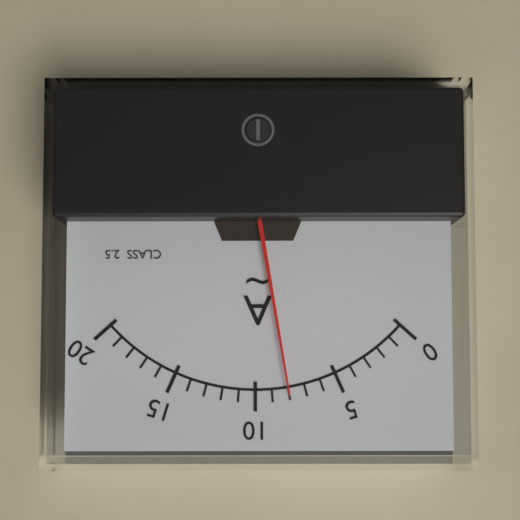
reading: 8 A
